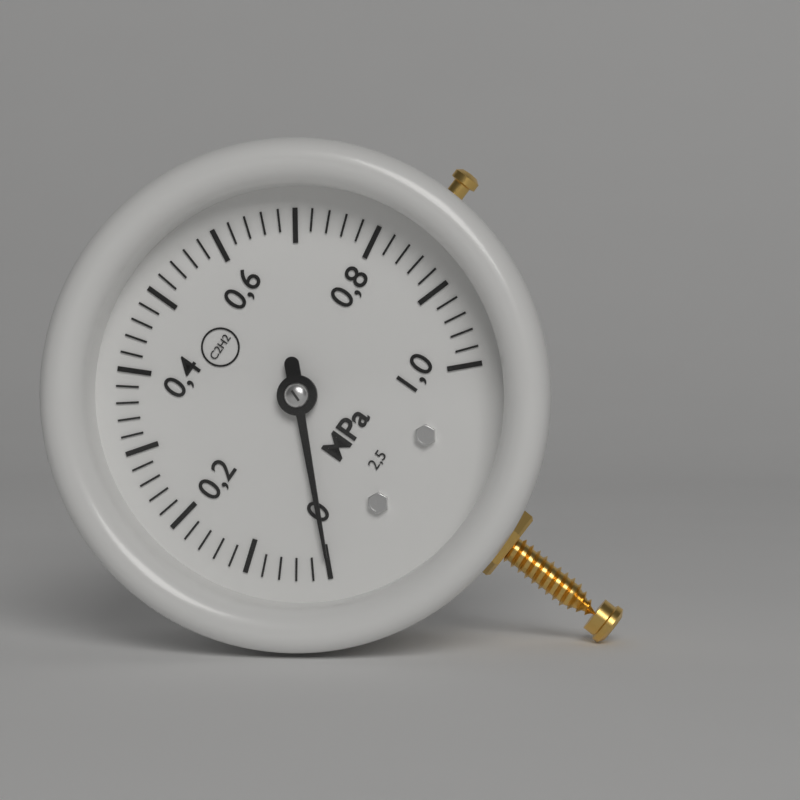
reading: 0.00 MPa
